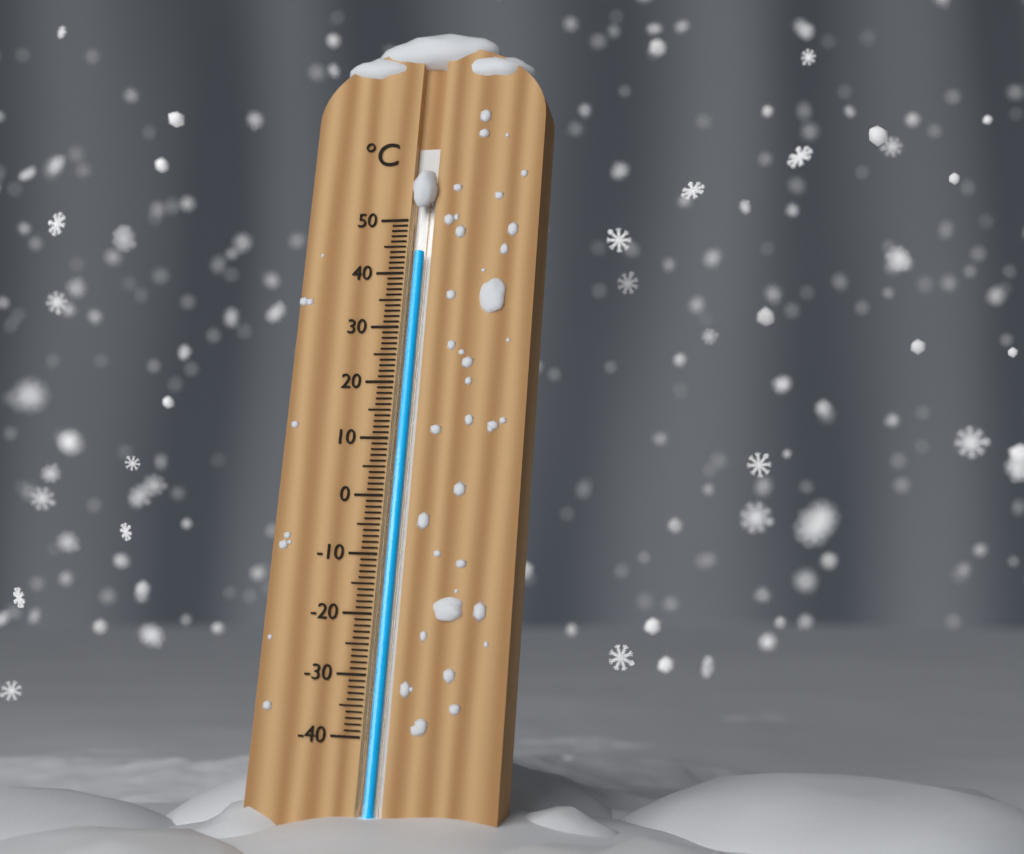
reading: 44 °C
